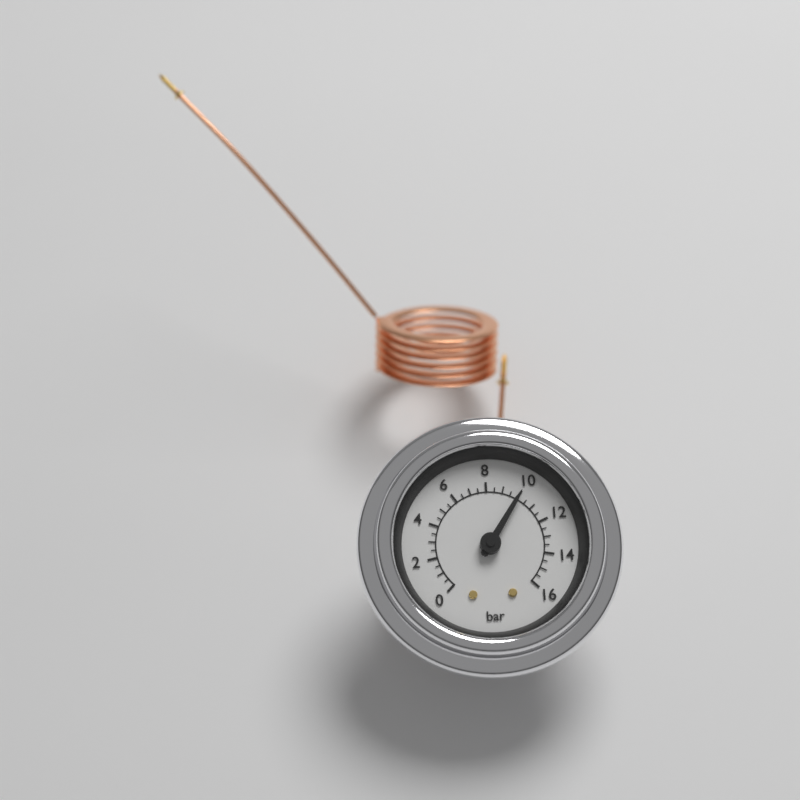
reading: 10.0 bar
